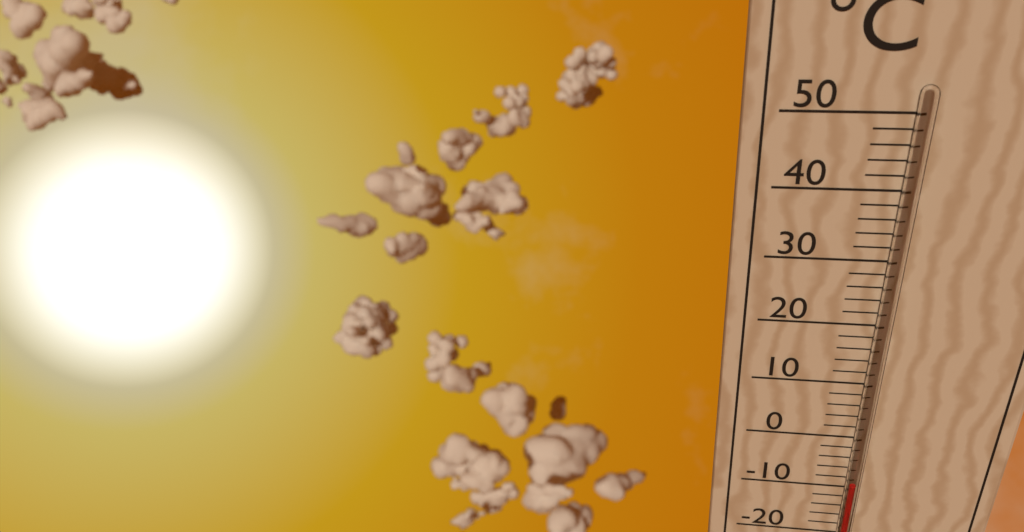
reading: -8 °C
